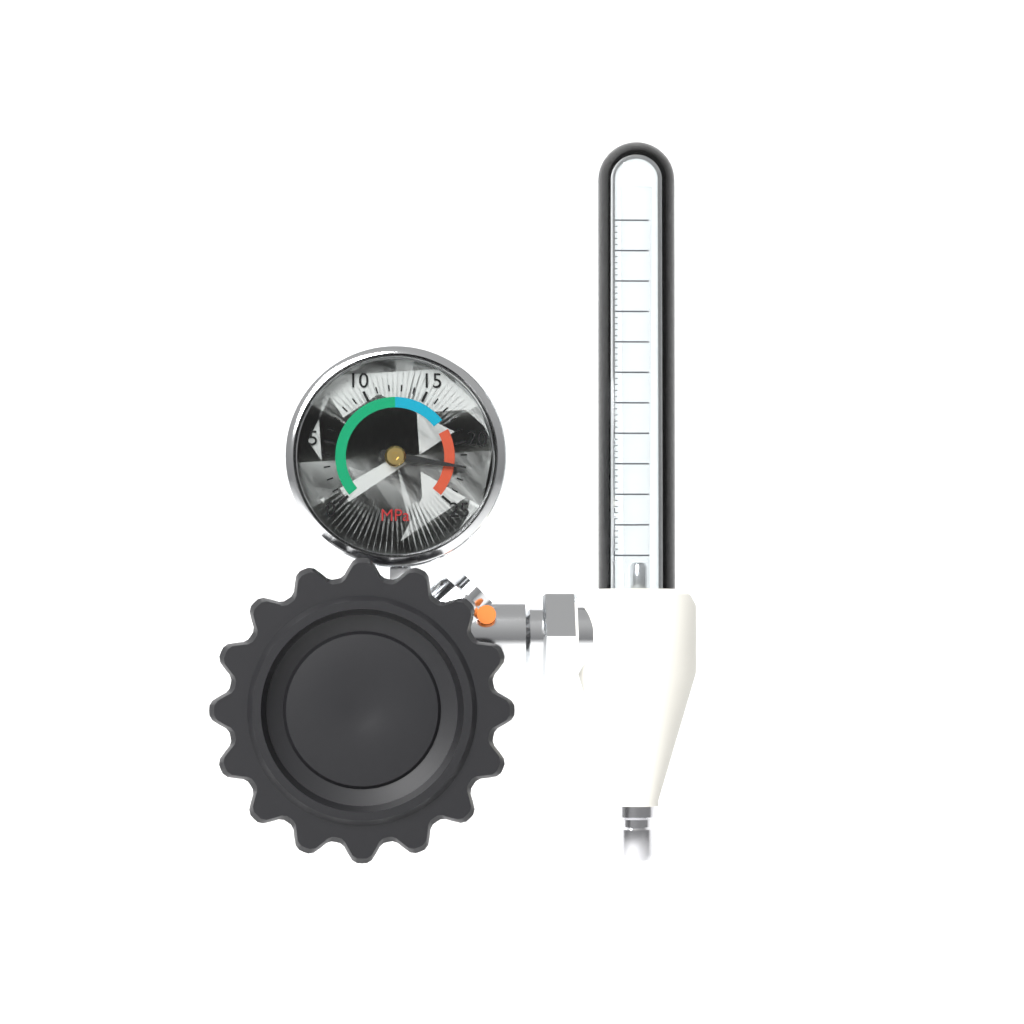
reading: 22 MPa
